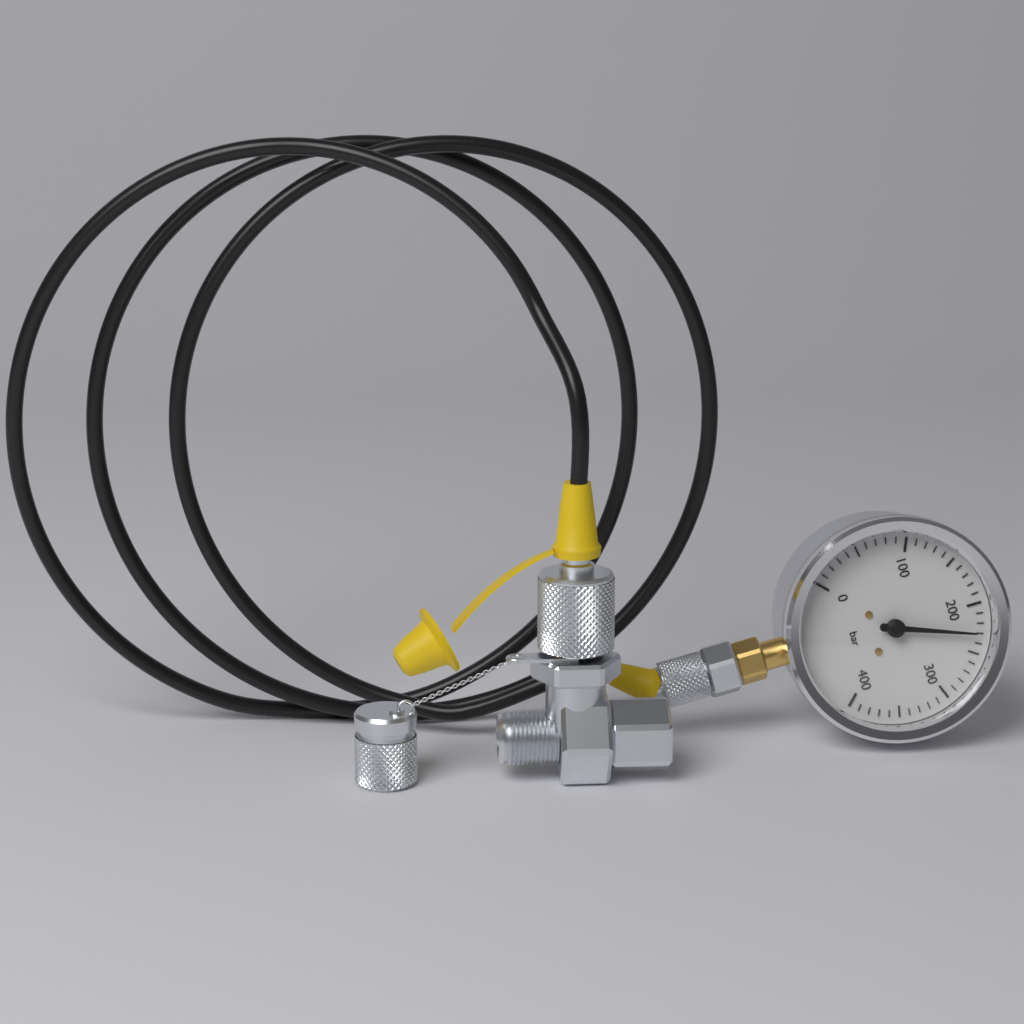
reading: 230 bar
